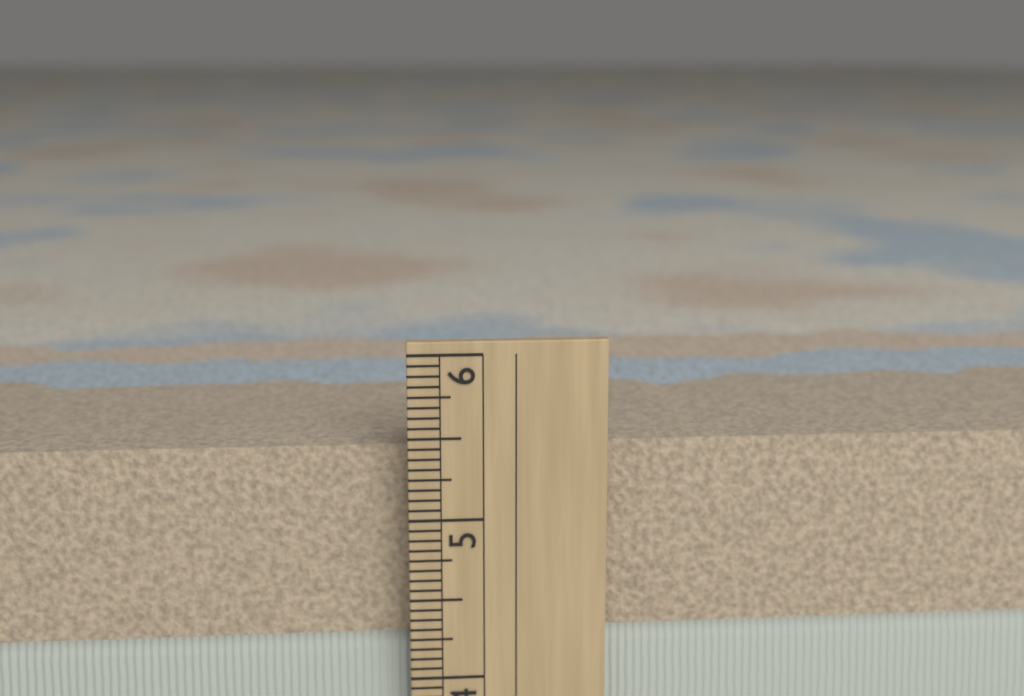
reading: 5.4375 in
